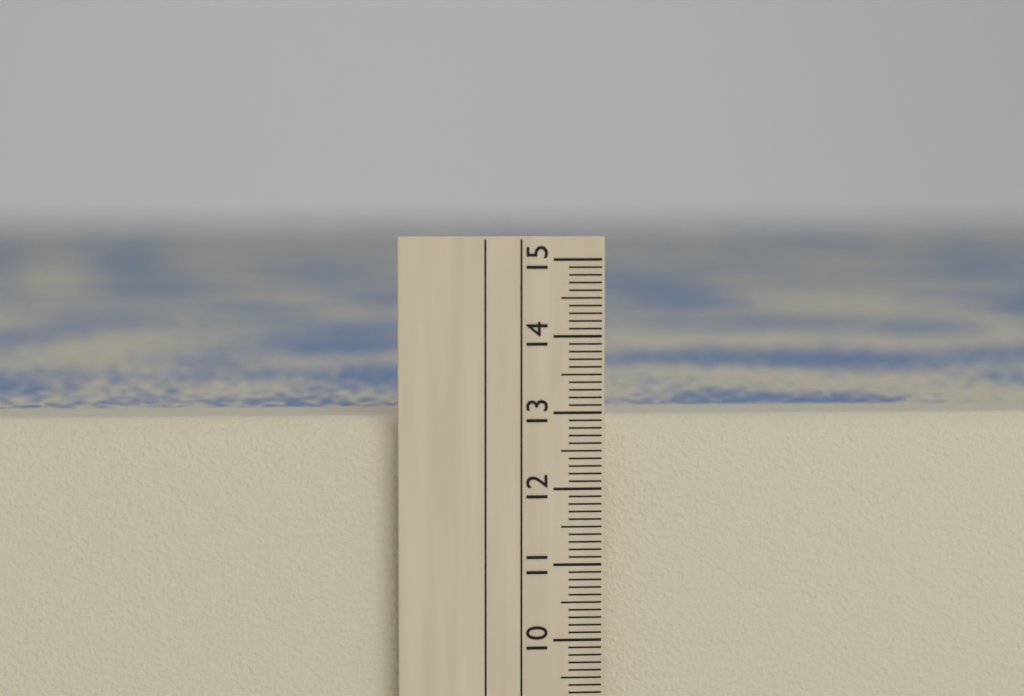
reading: 12.9 cm
